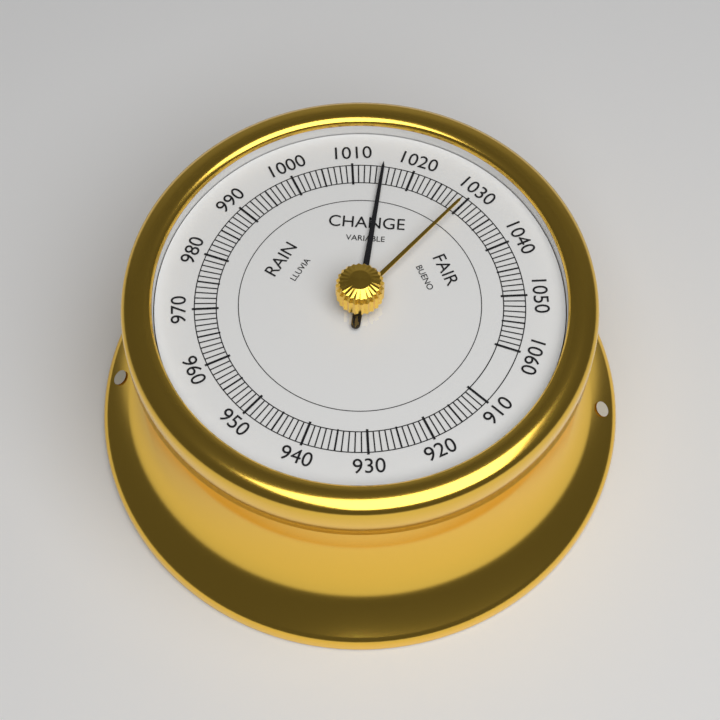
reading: 1015 (no unit)
